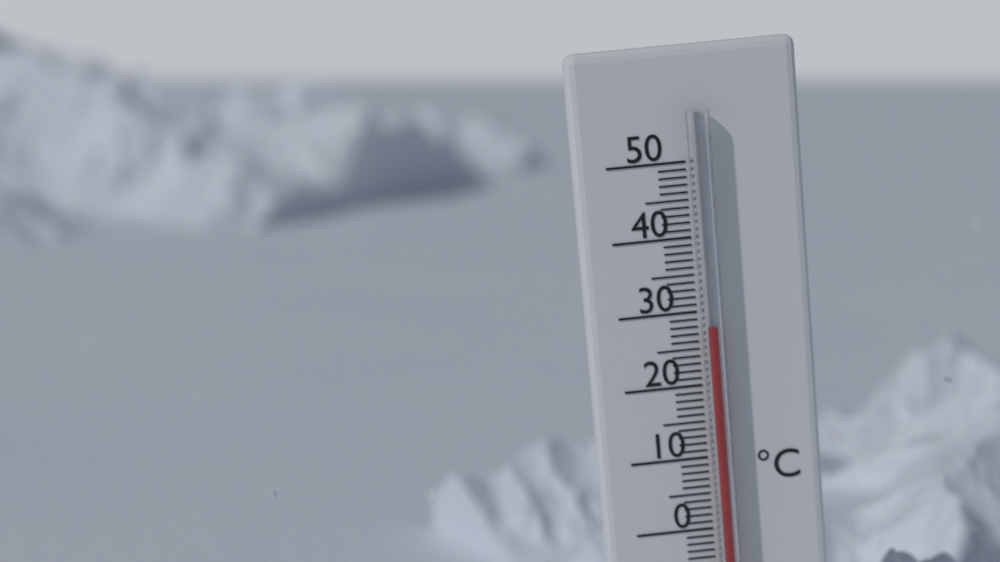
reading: 28 °C
